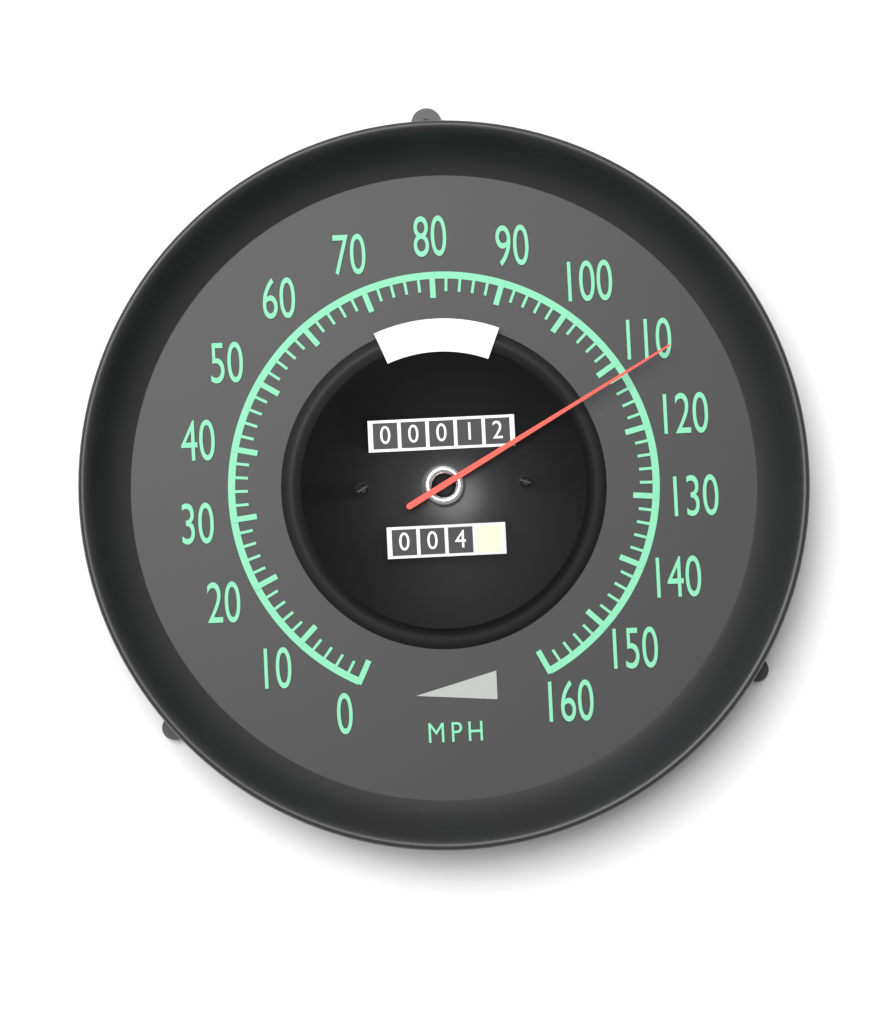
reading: 112 mph
